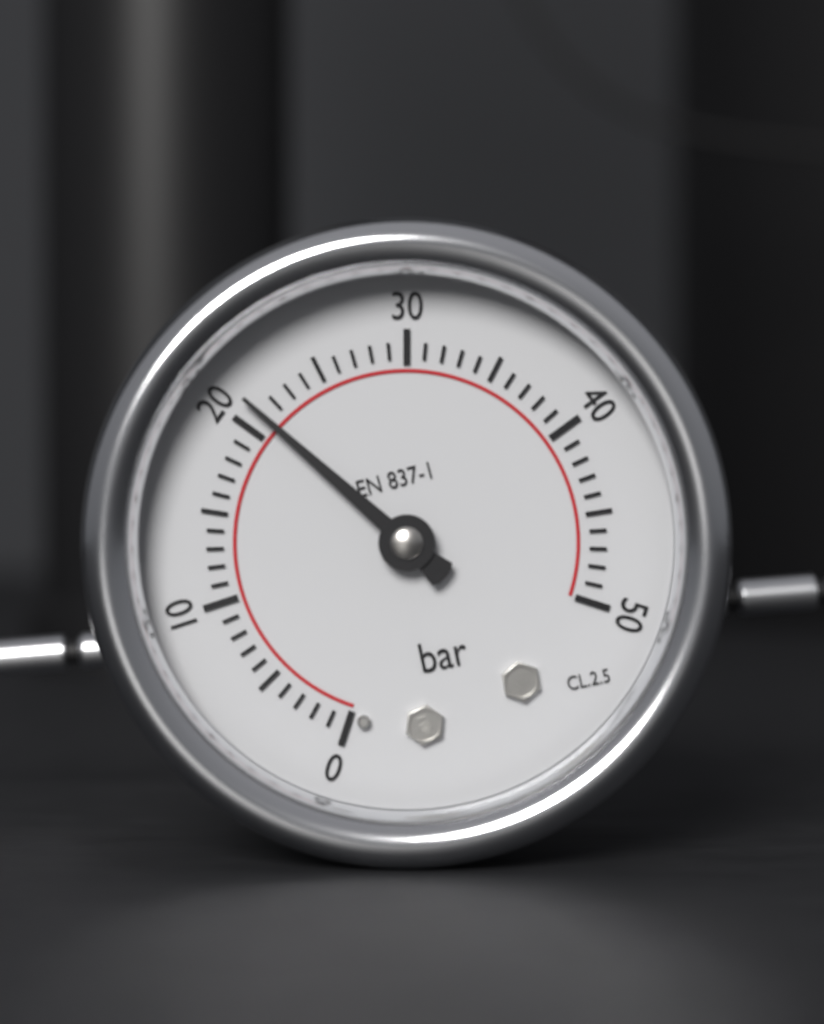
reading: 21 bar
